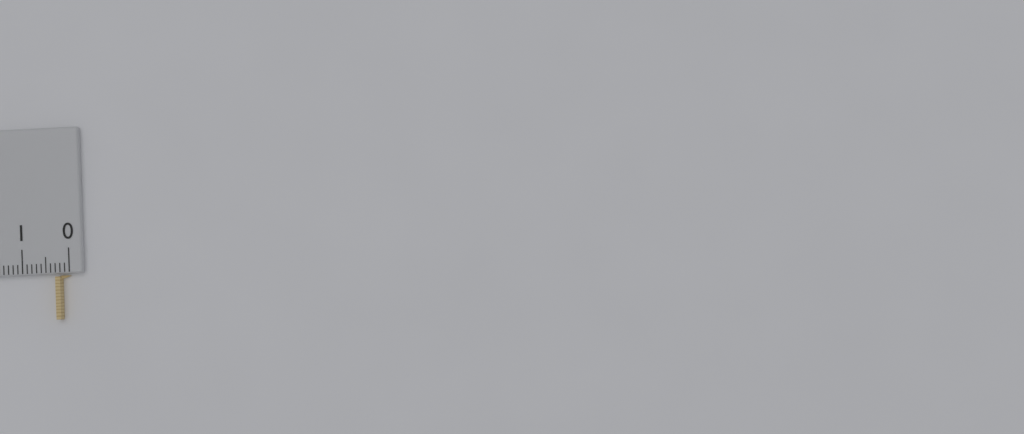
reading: 0.3 cm
